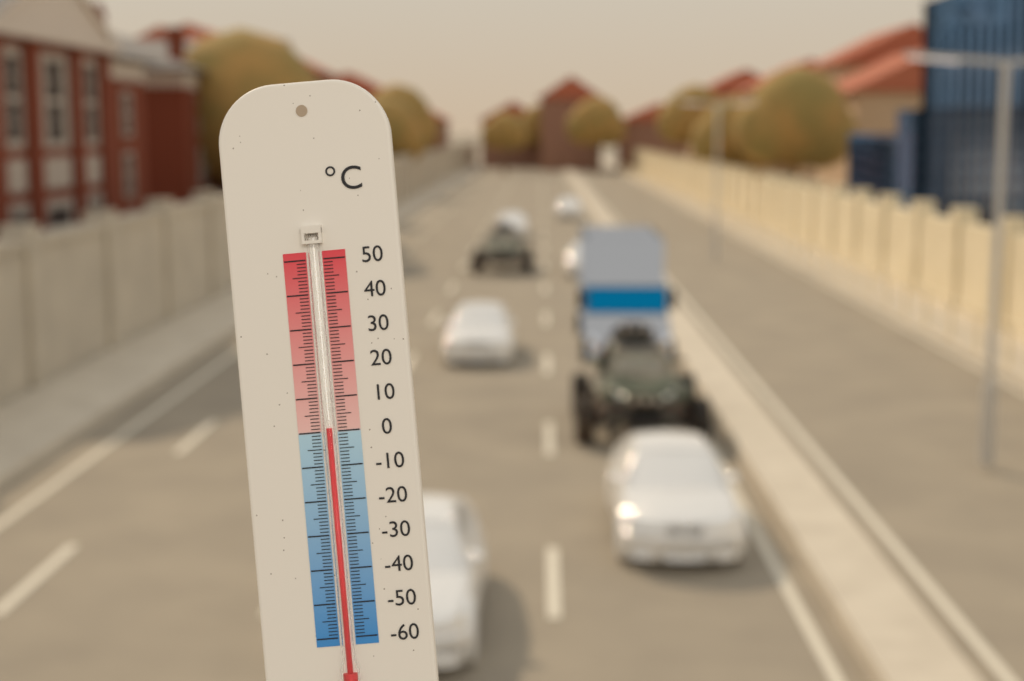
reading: 1 °C
